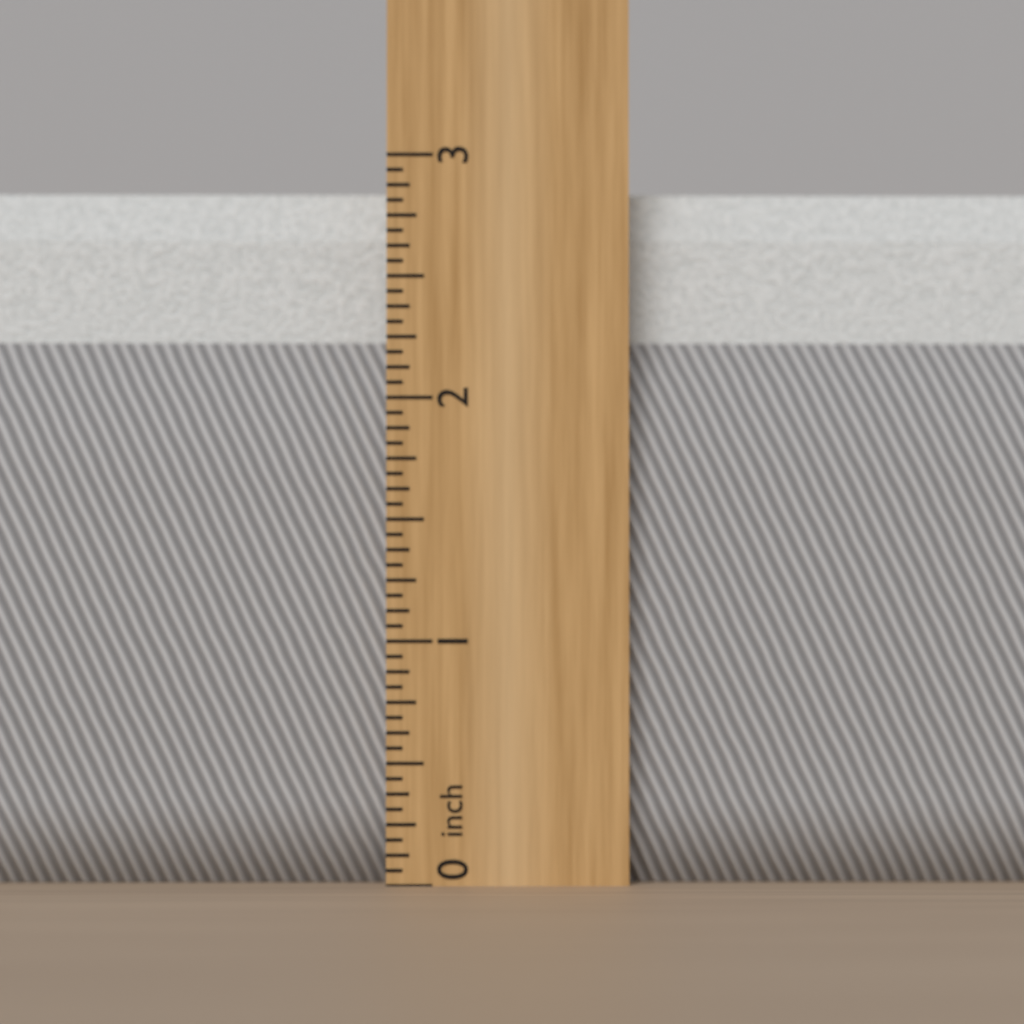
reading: 2.8750 inch
